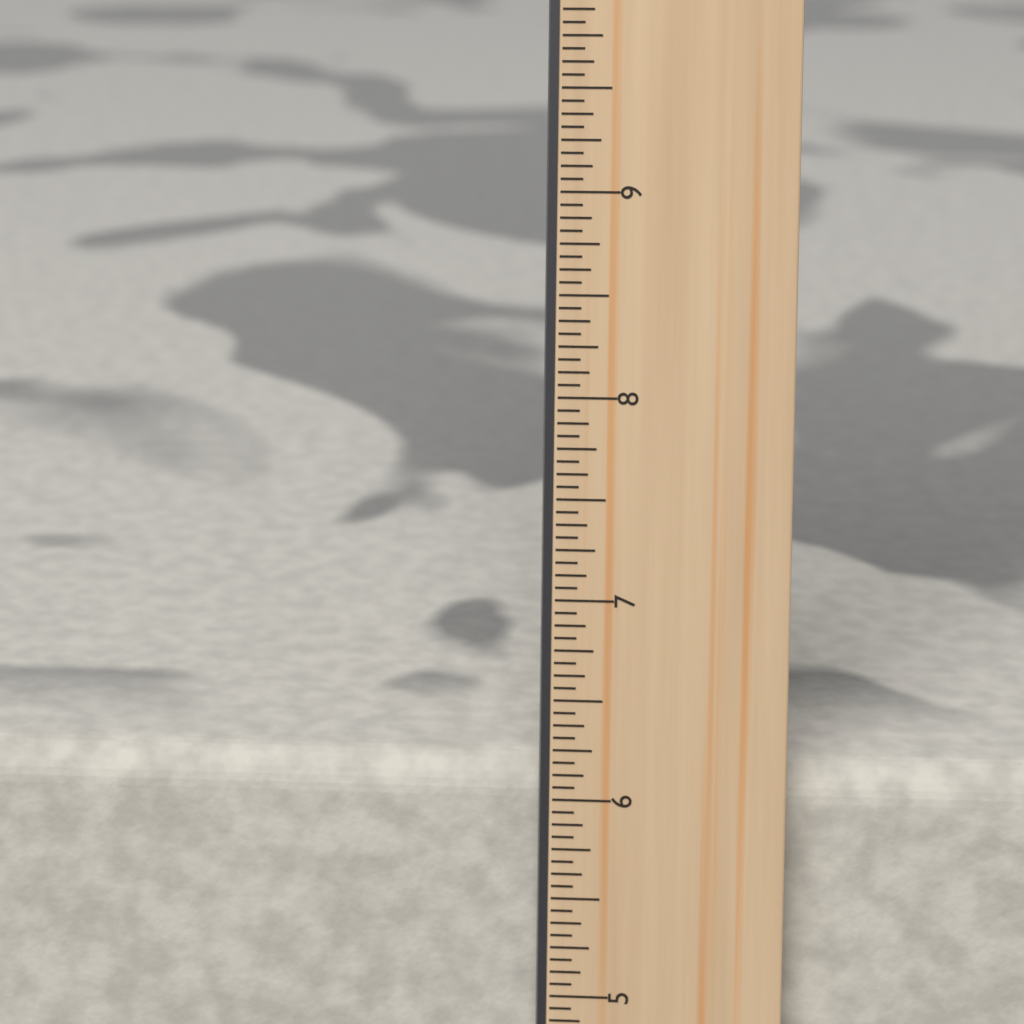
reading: 6.1250 in
